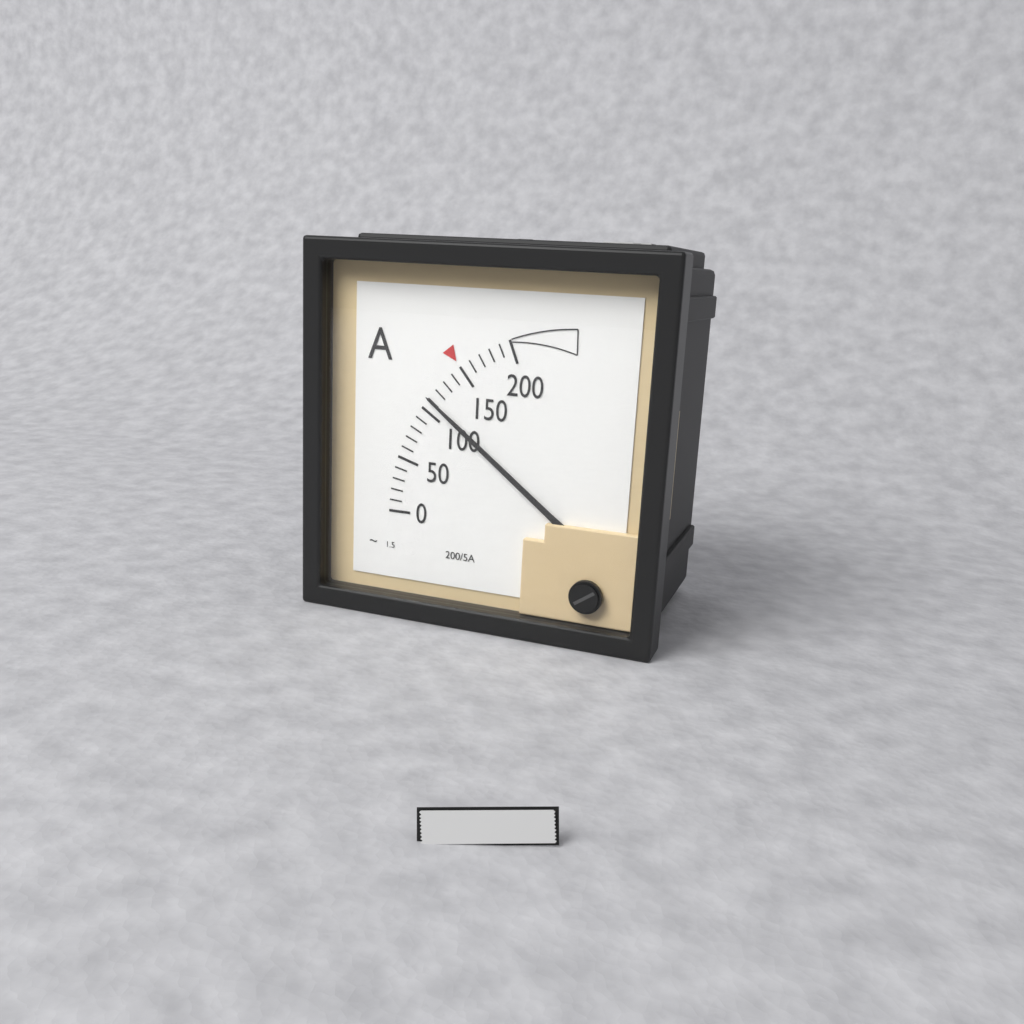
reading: 110 A
